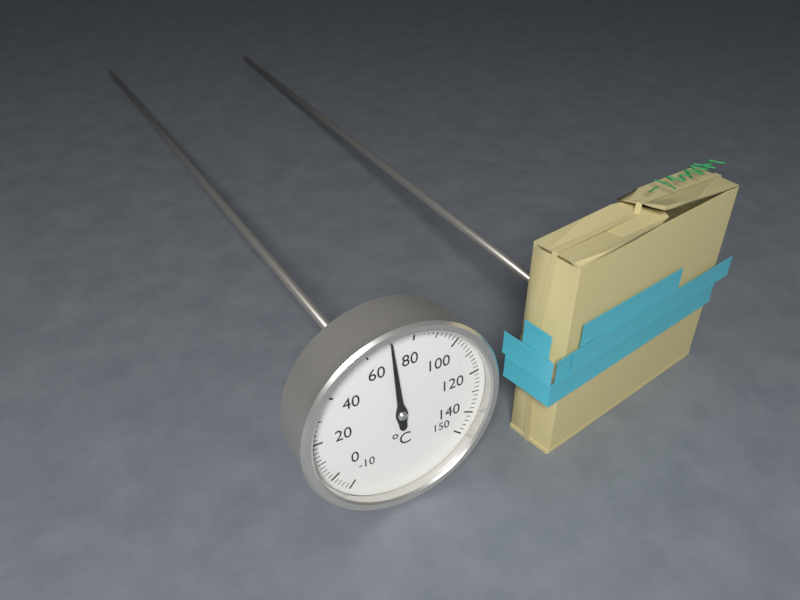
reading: 70 °C
